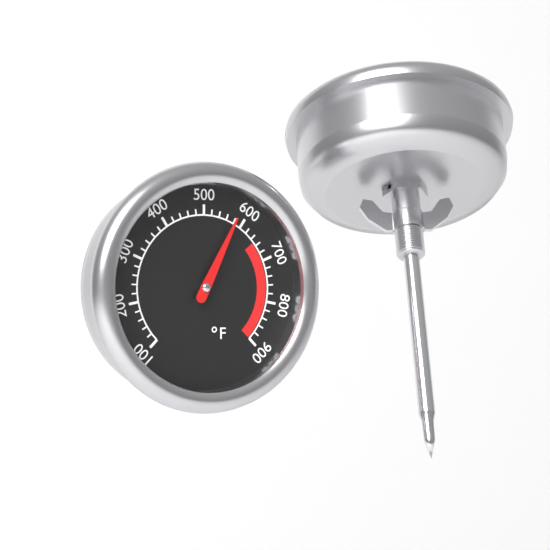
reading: 580 °F
